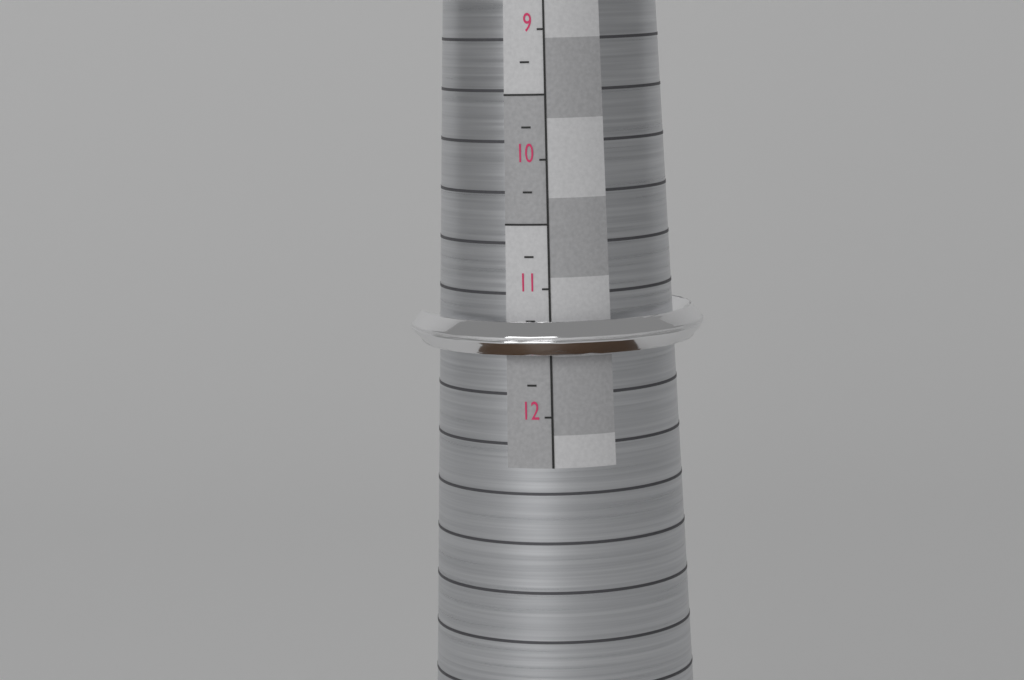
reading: 11.50 (no unit)
